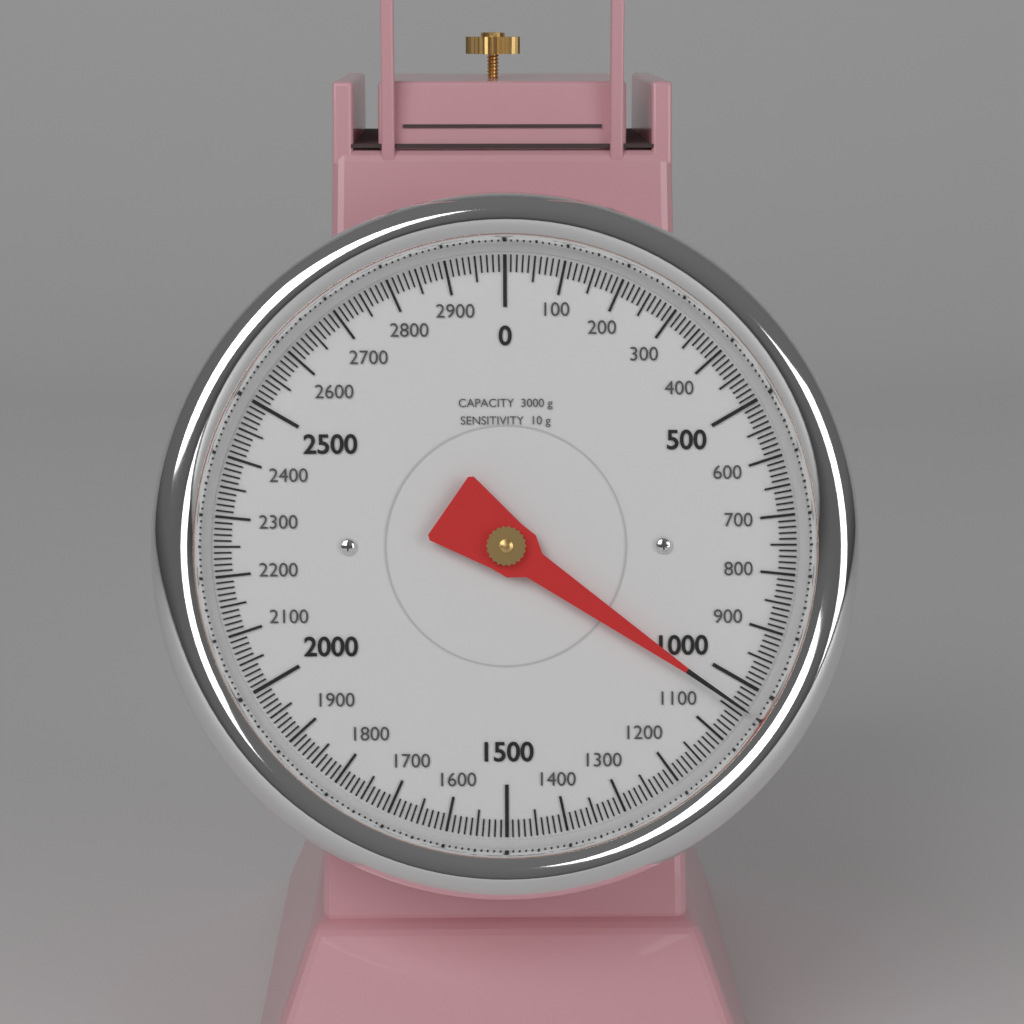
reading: 1040 g
